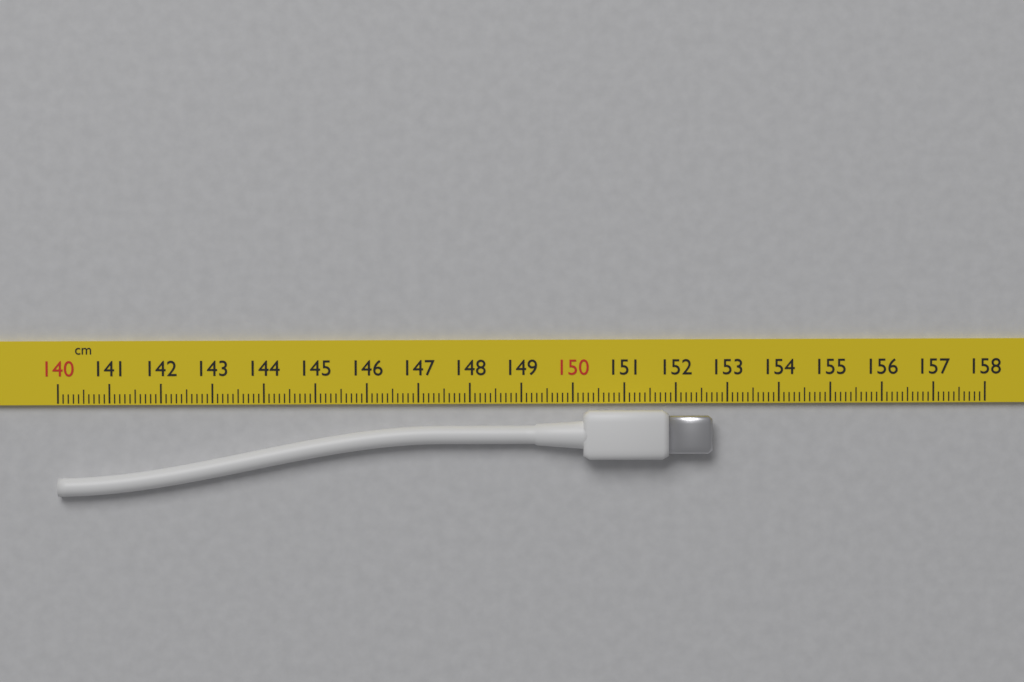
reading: 152.7 cm
